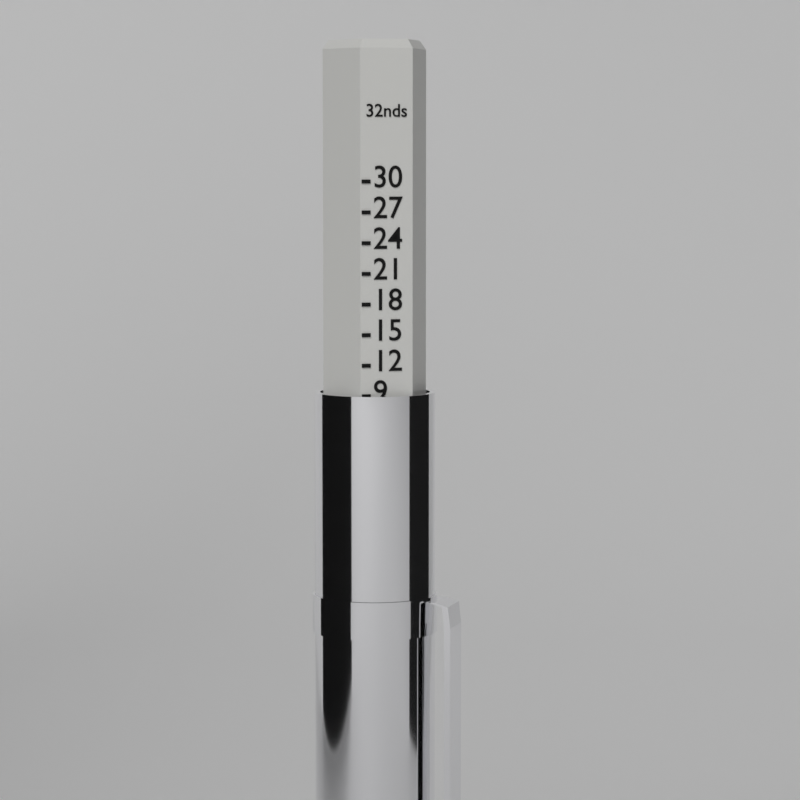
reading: 9 32nds
